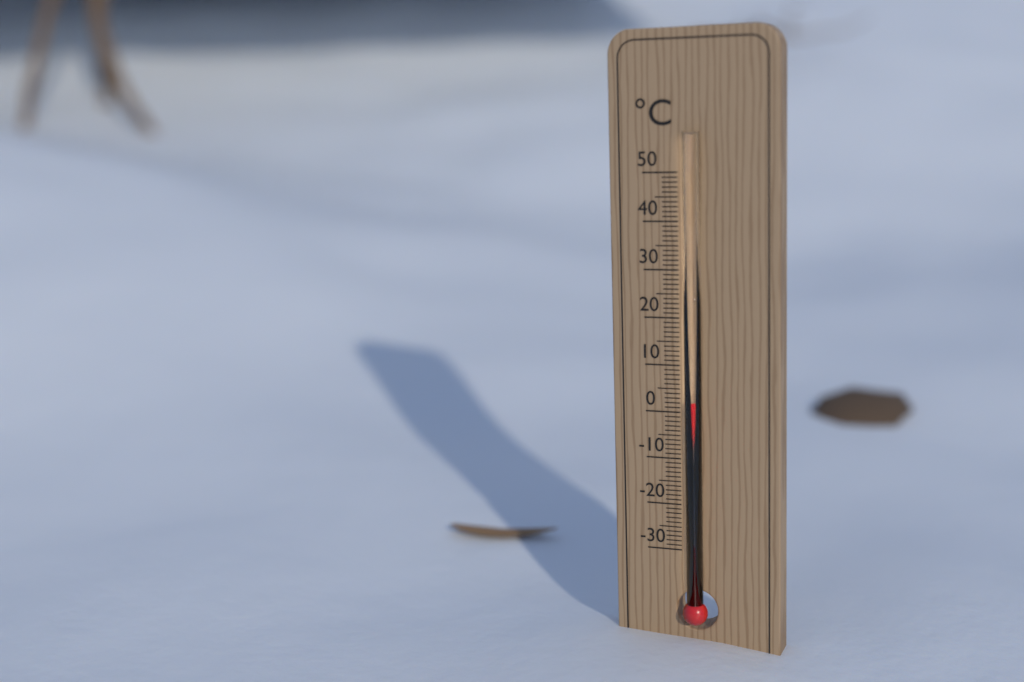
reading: 3 °C
